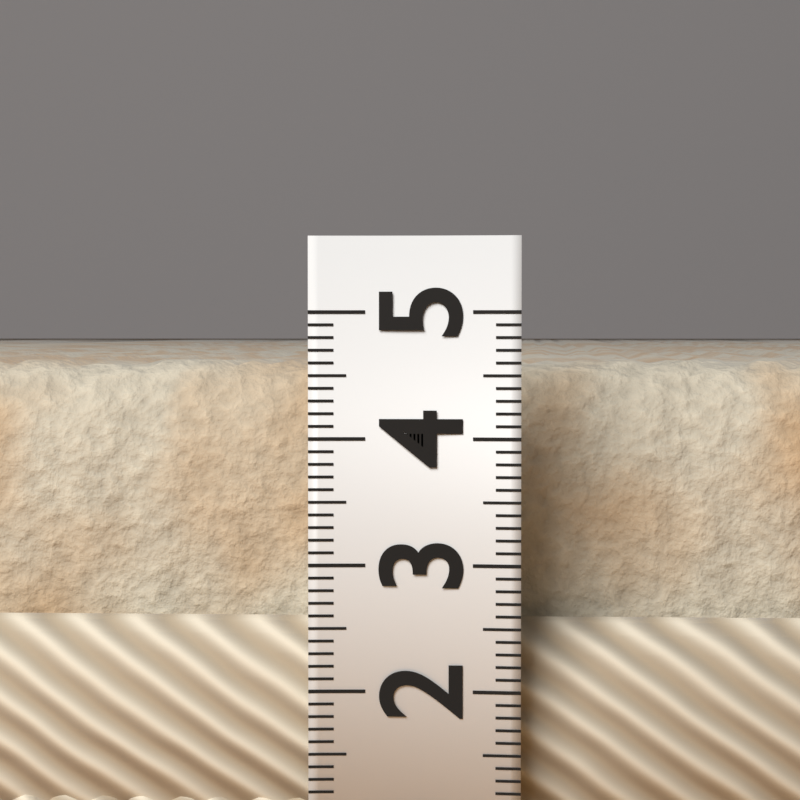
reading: 4.6 (no unit)
